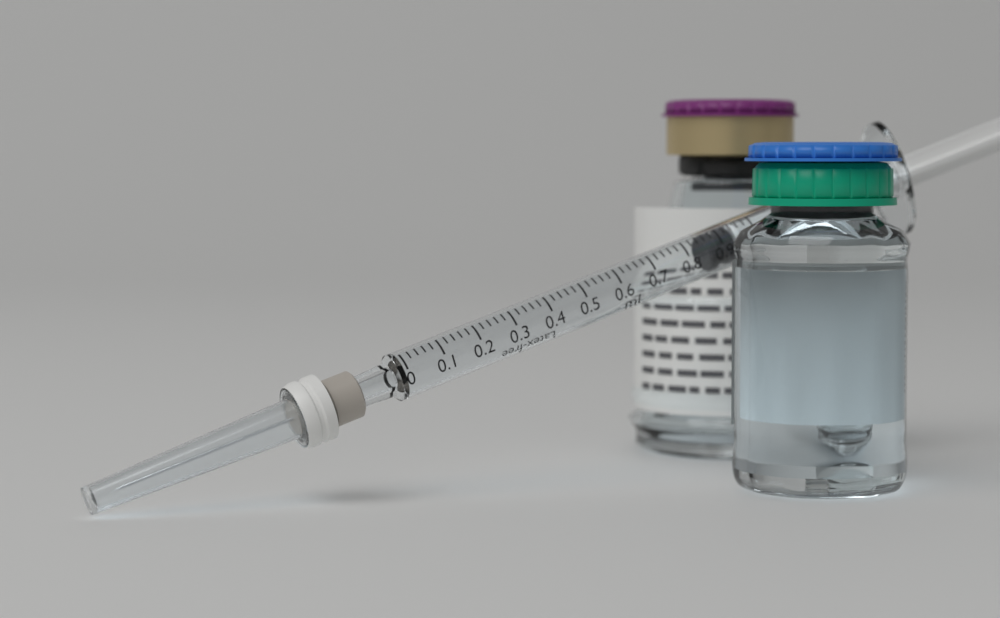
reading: 0.86 ml
